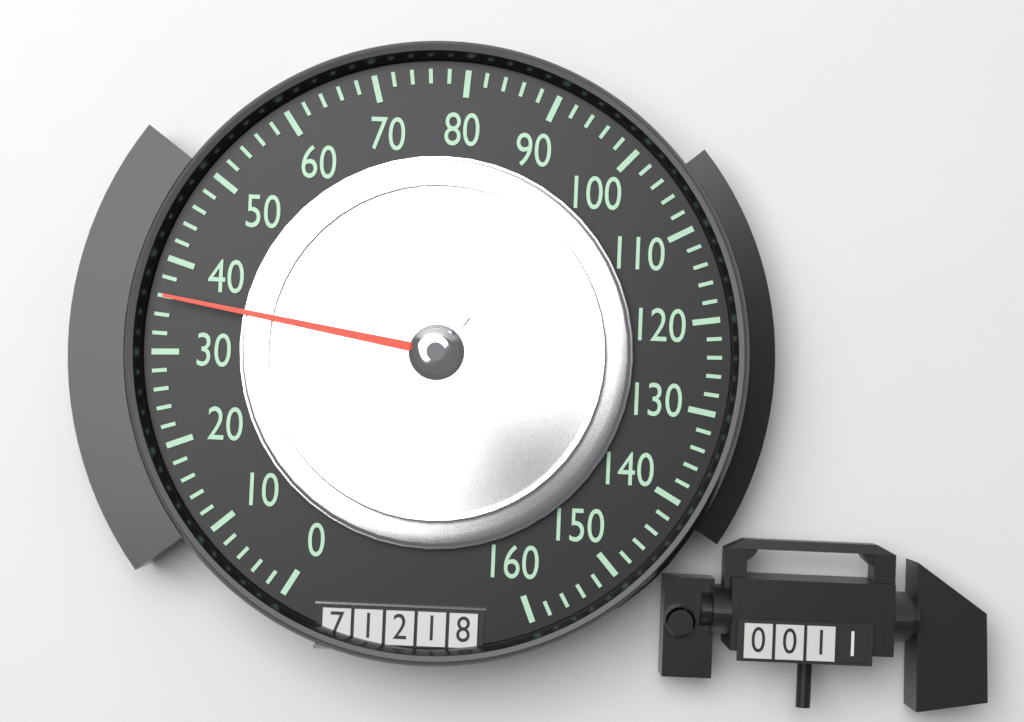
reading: 36 (no unit)
